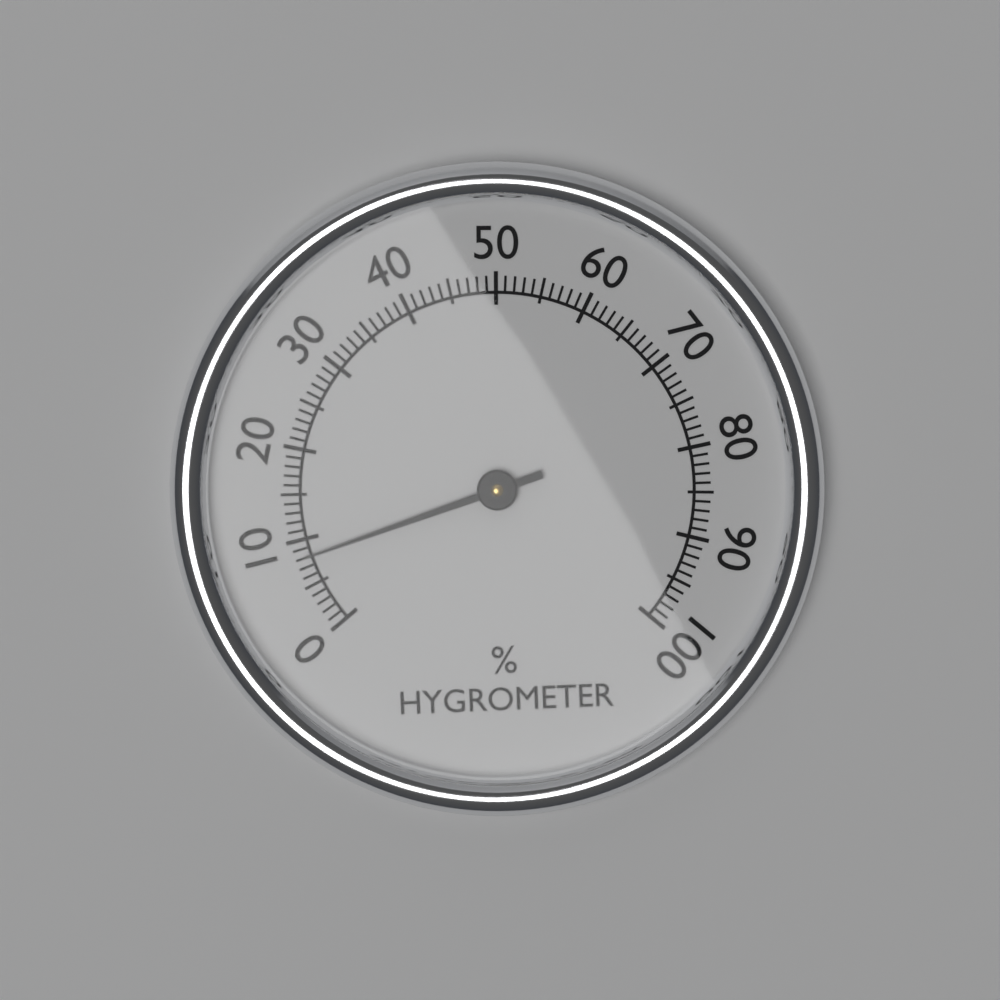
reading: 8 %
